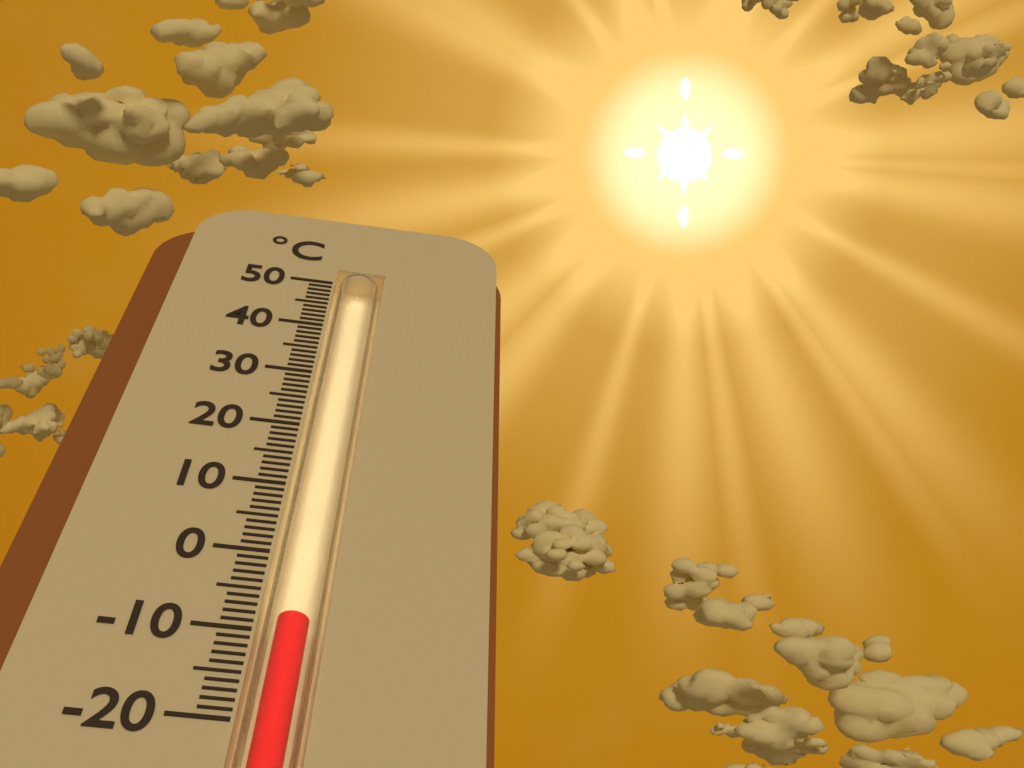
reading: -8 °C
